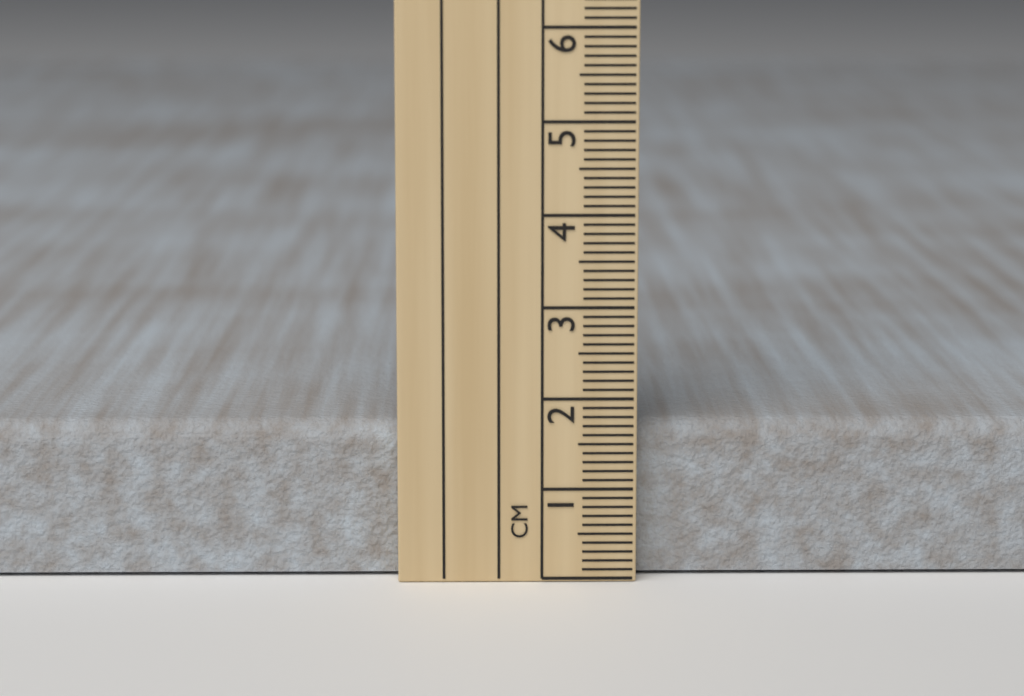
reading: 1.7 cm
